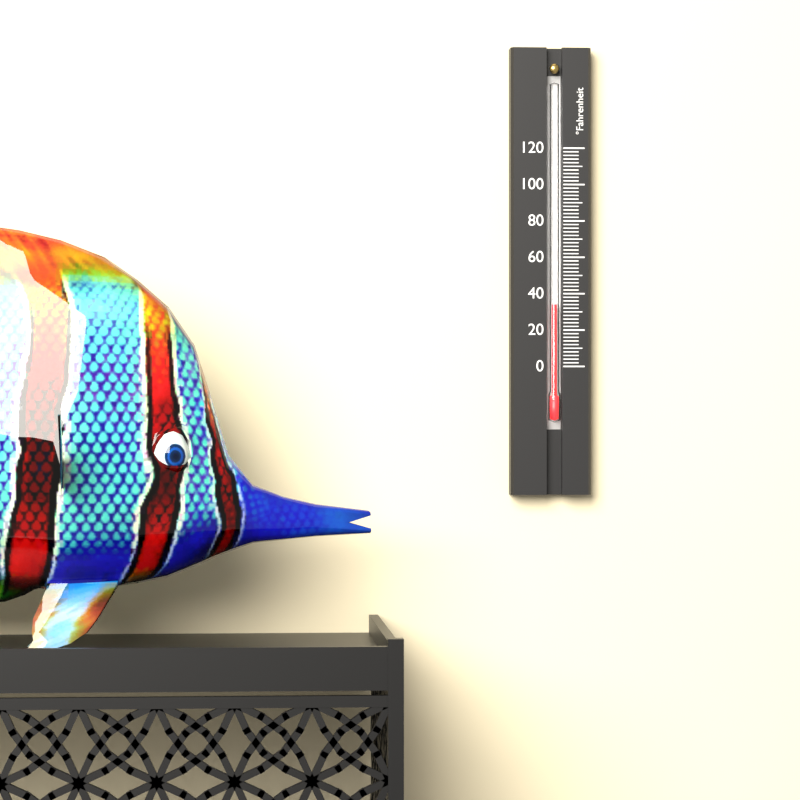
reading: 34 °F
